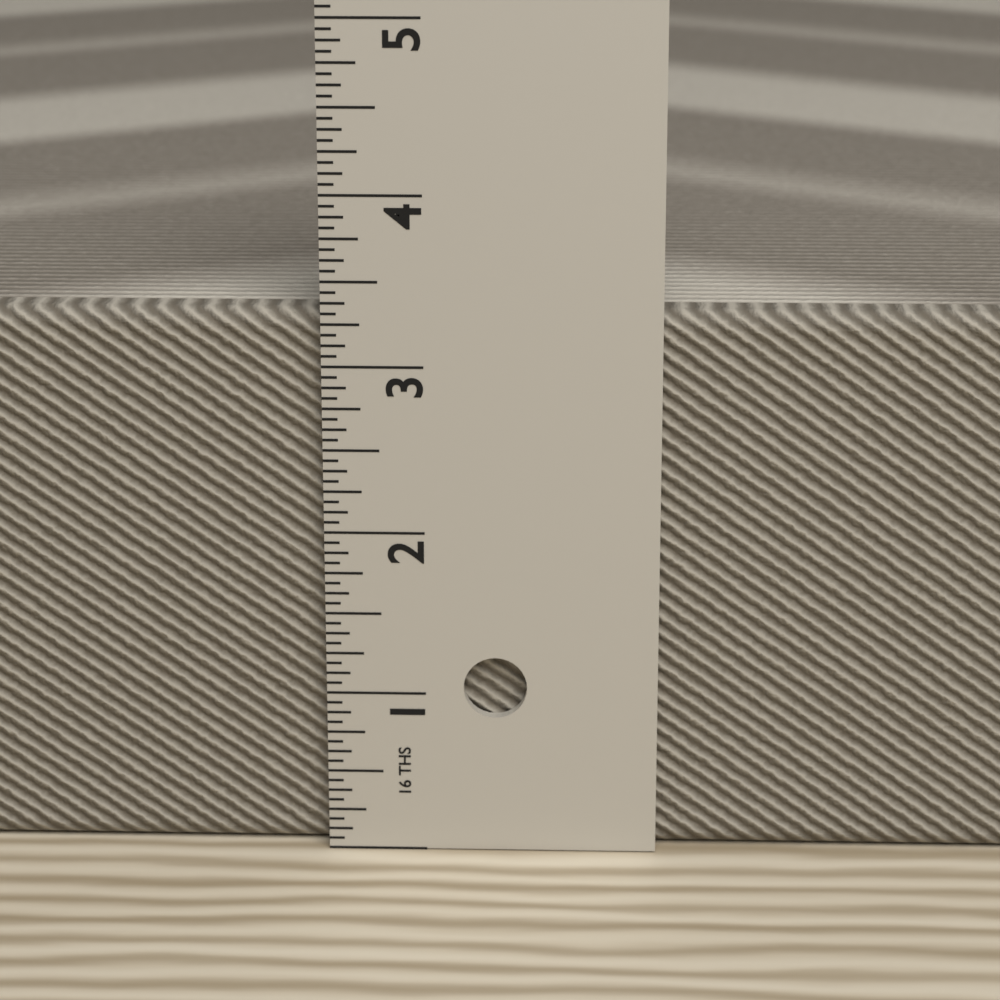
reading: 3.3125 in
